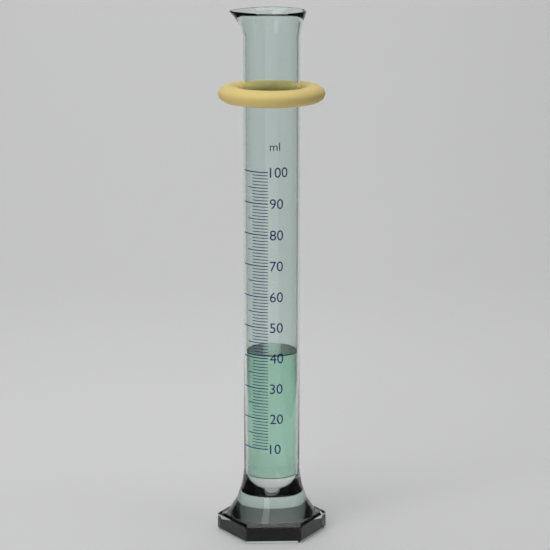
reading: 41 ml
